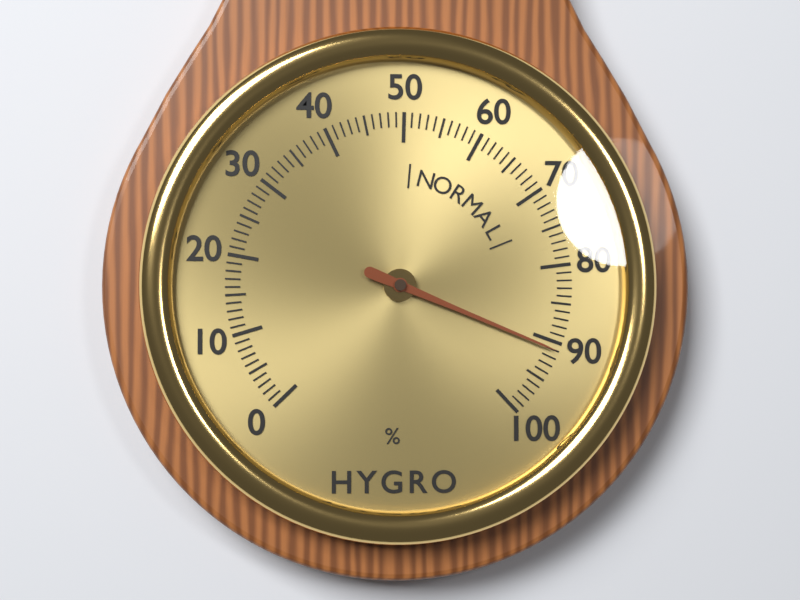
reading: 91 %
